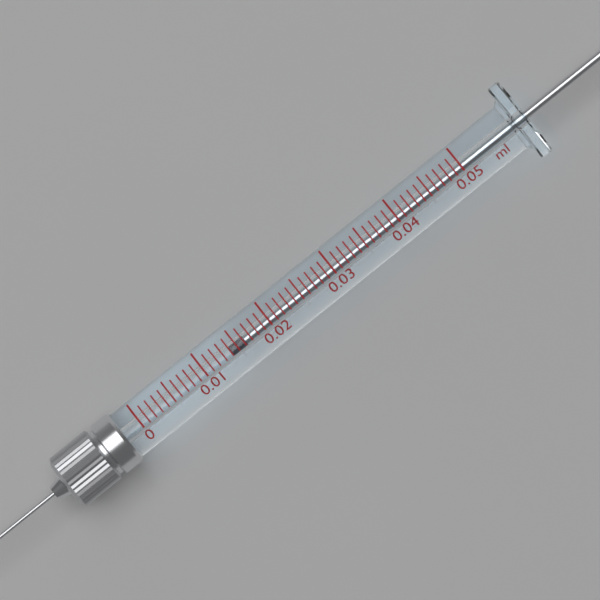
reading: 0.014 ml
